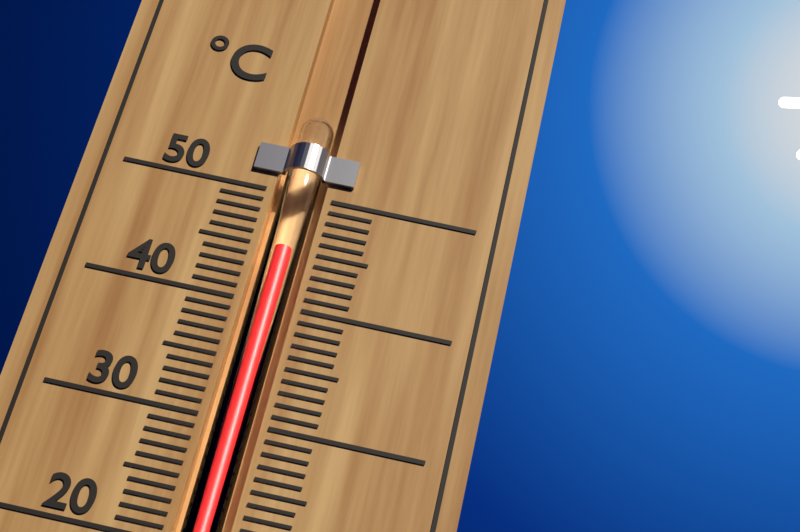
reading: 45 °C
